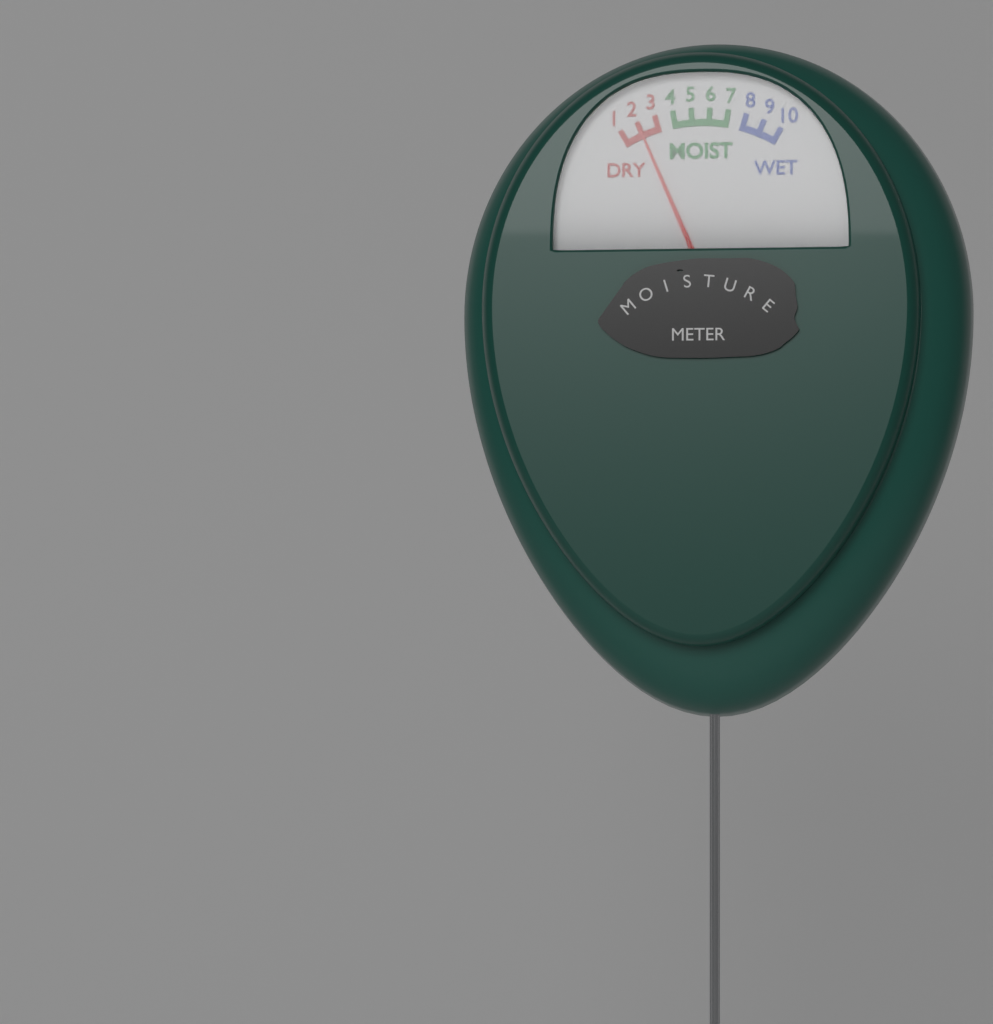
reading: 2 (no unit)
